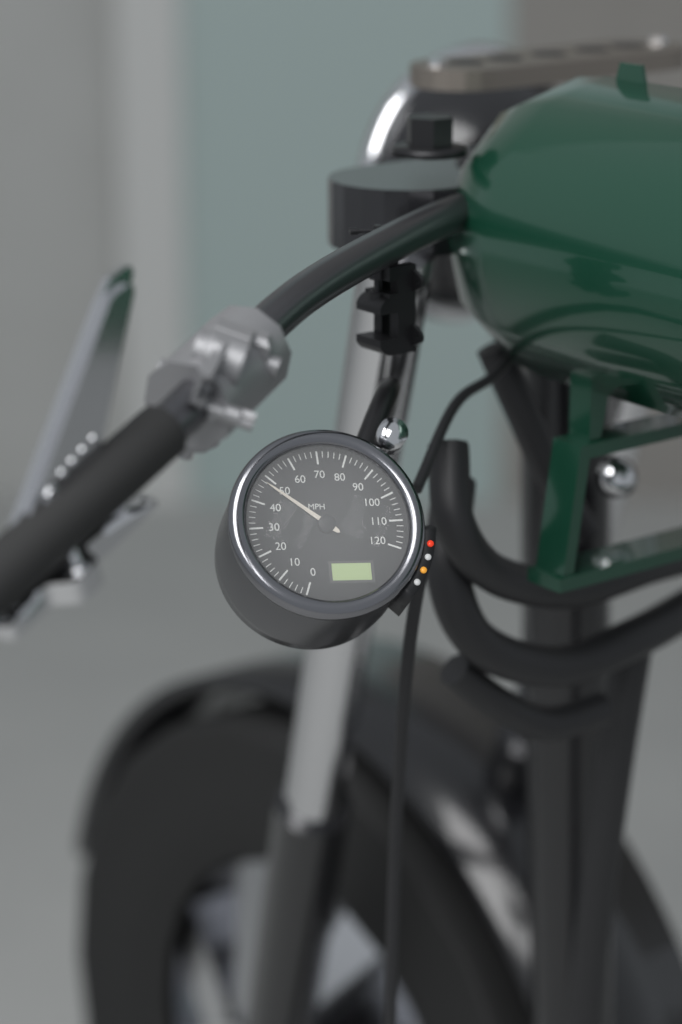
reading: 48 MPH
